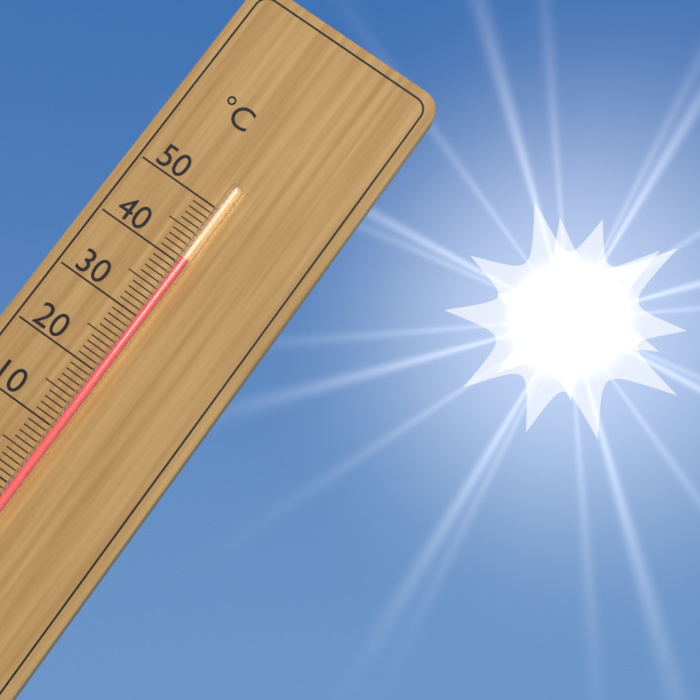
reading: 41 °C
